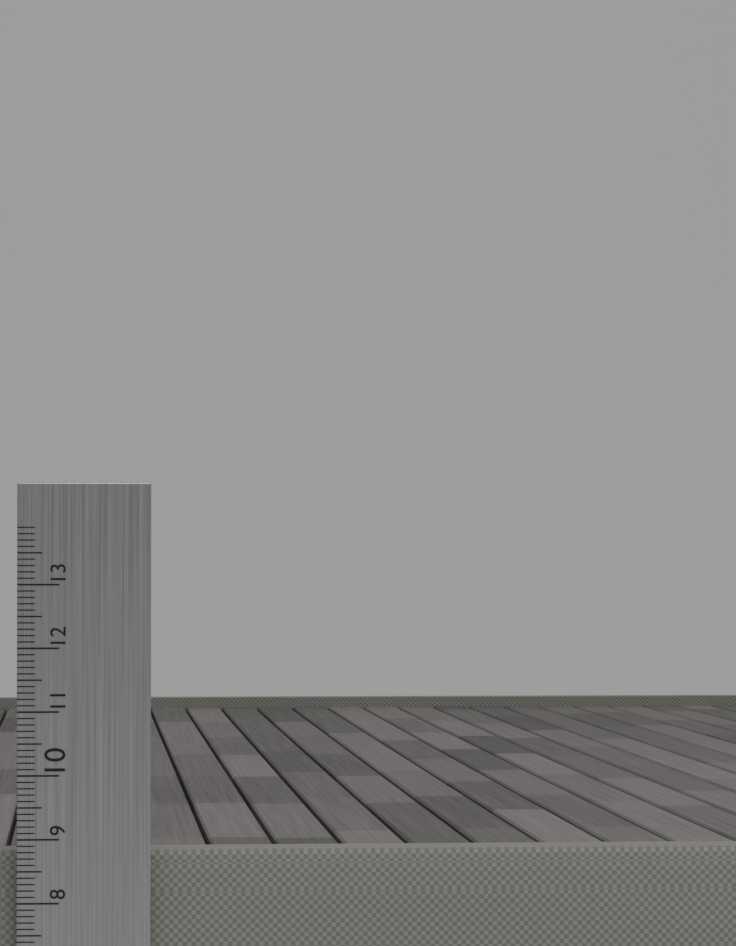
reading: 8.8 cm
